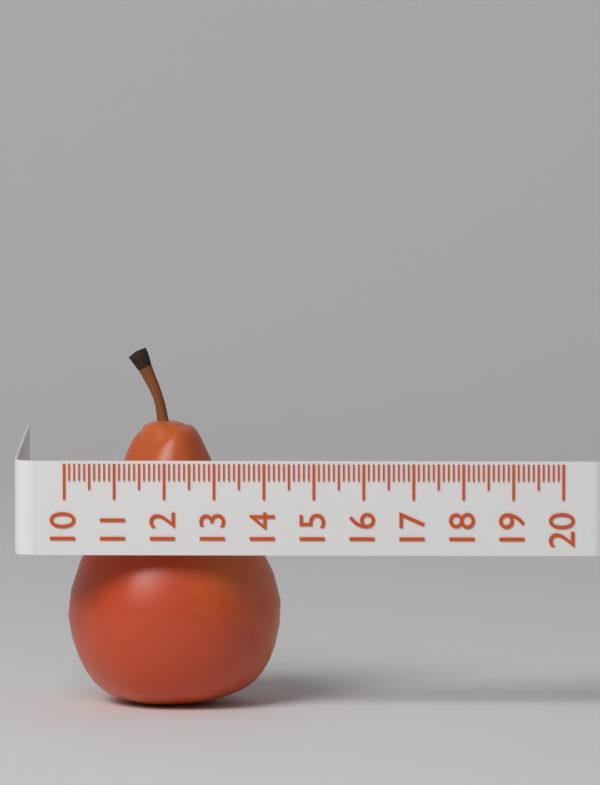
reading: 14.3 (no unit)
